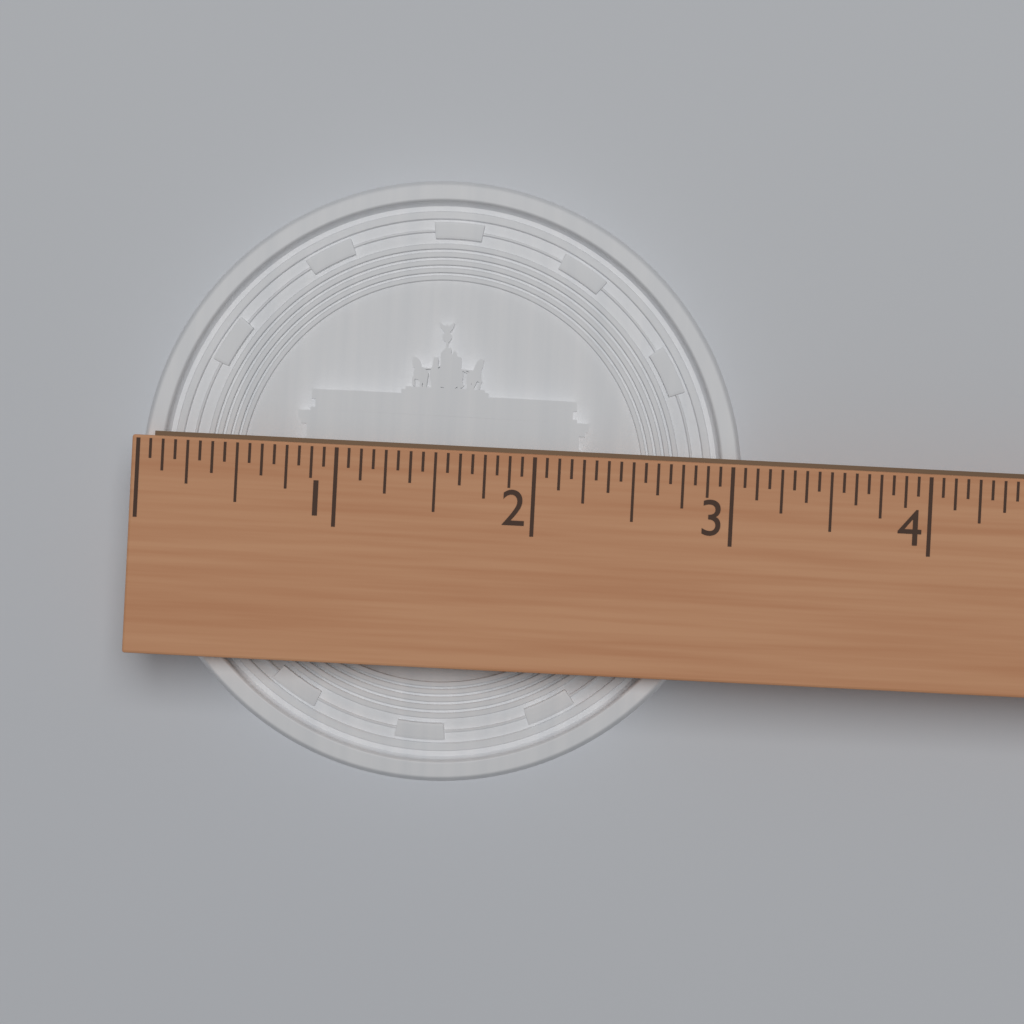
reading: 3.0625 (no unit)
